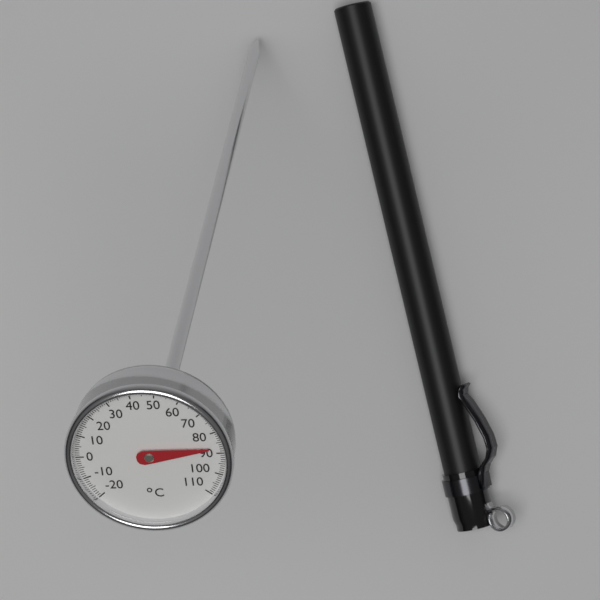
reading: 87 °C
